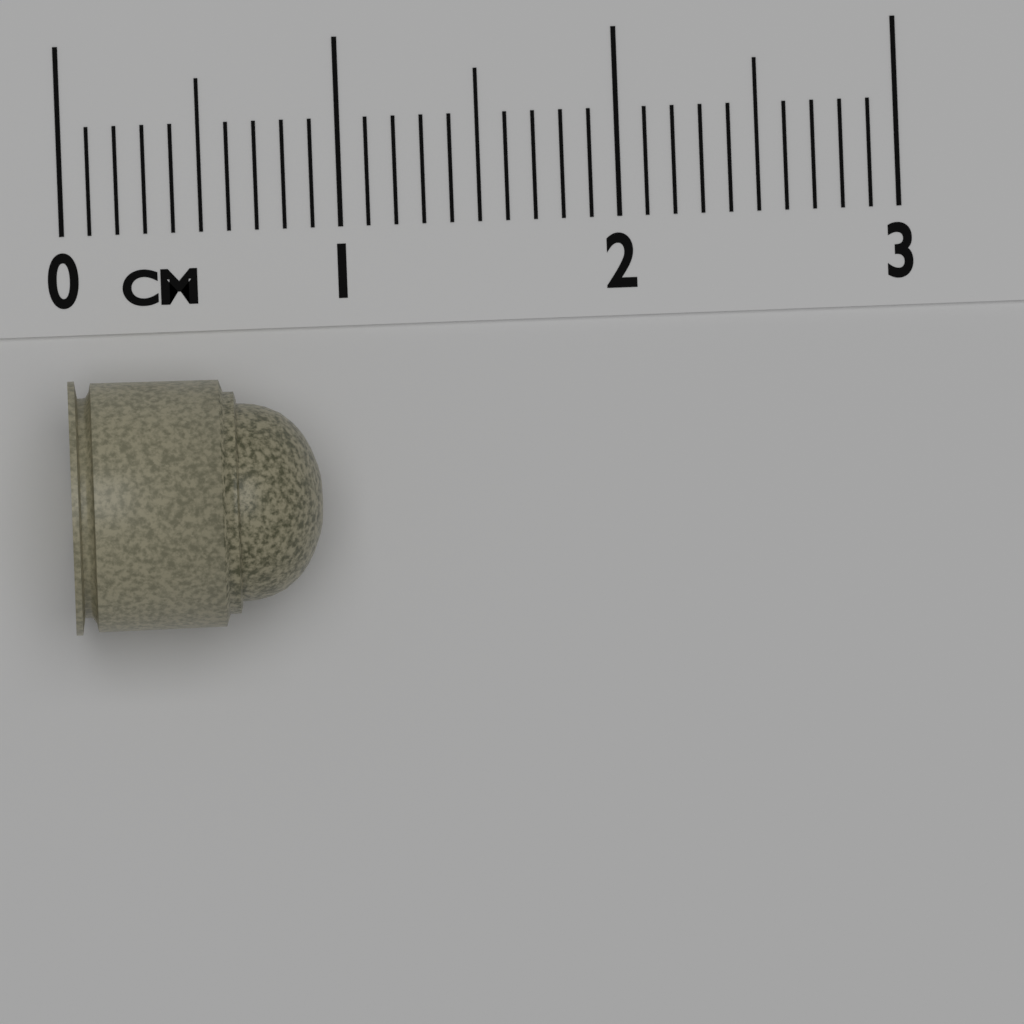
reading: 0.9 cm
